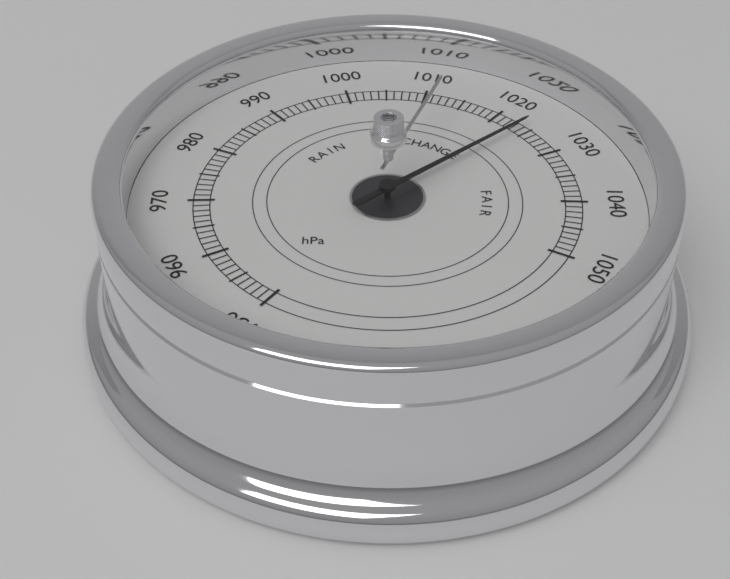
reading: 1024 hPa
